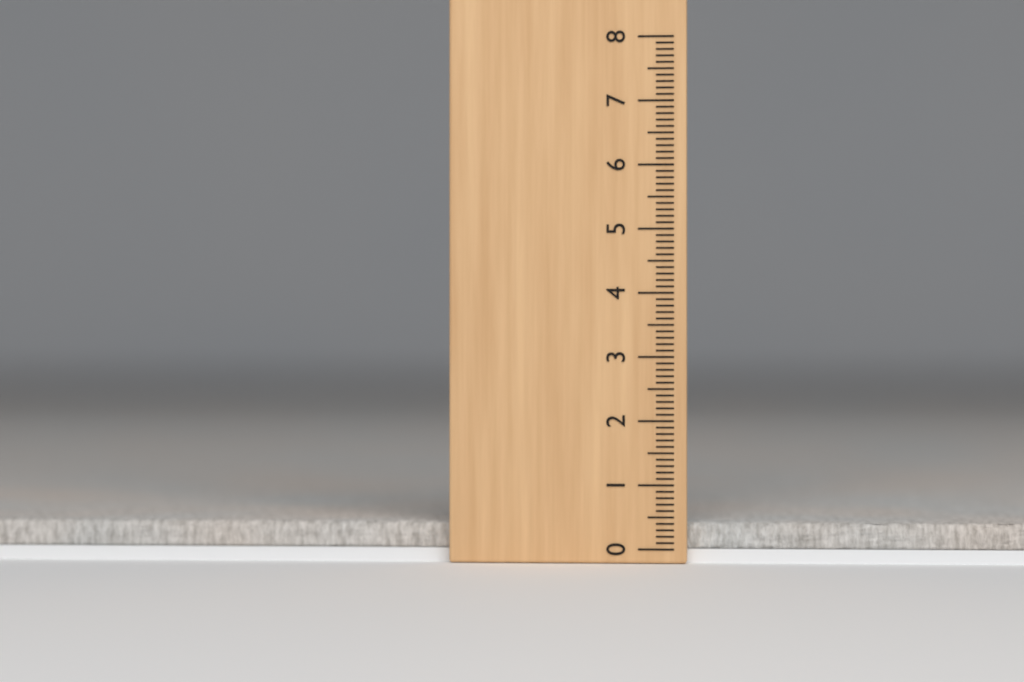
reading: 0.4 (no unit)
